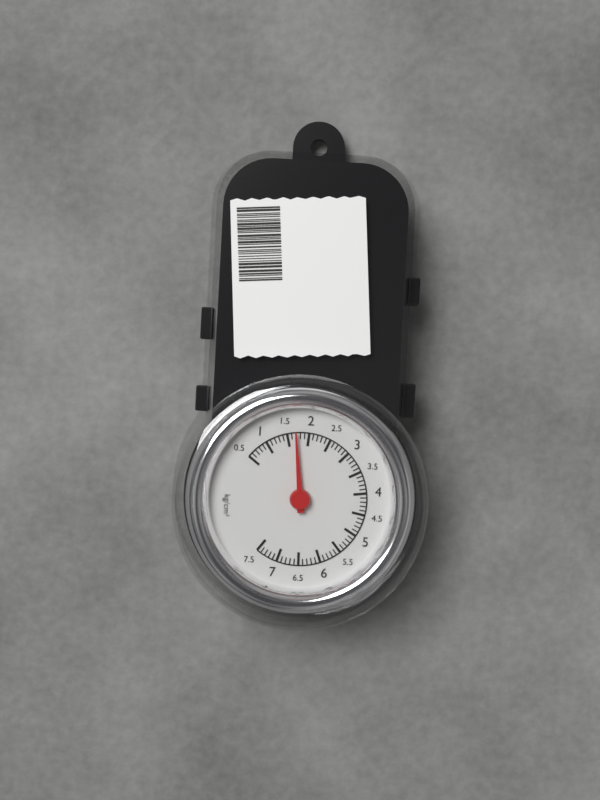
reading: 1.7 kg/cm²
